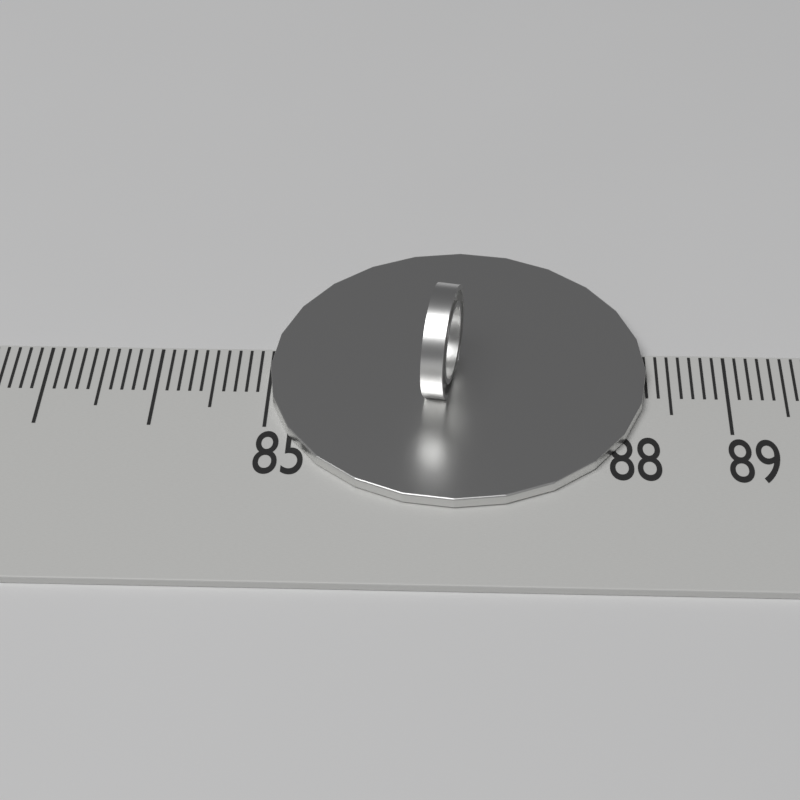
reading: 88.3 (no unit)
